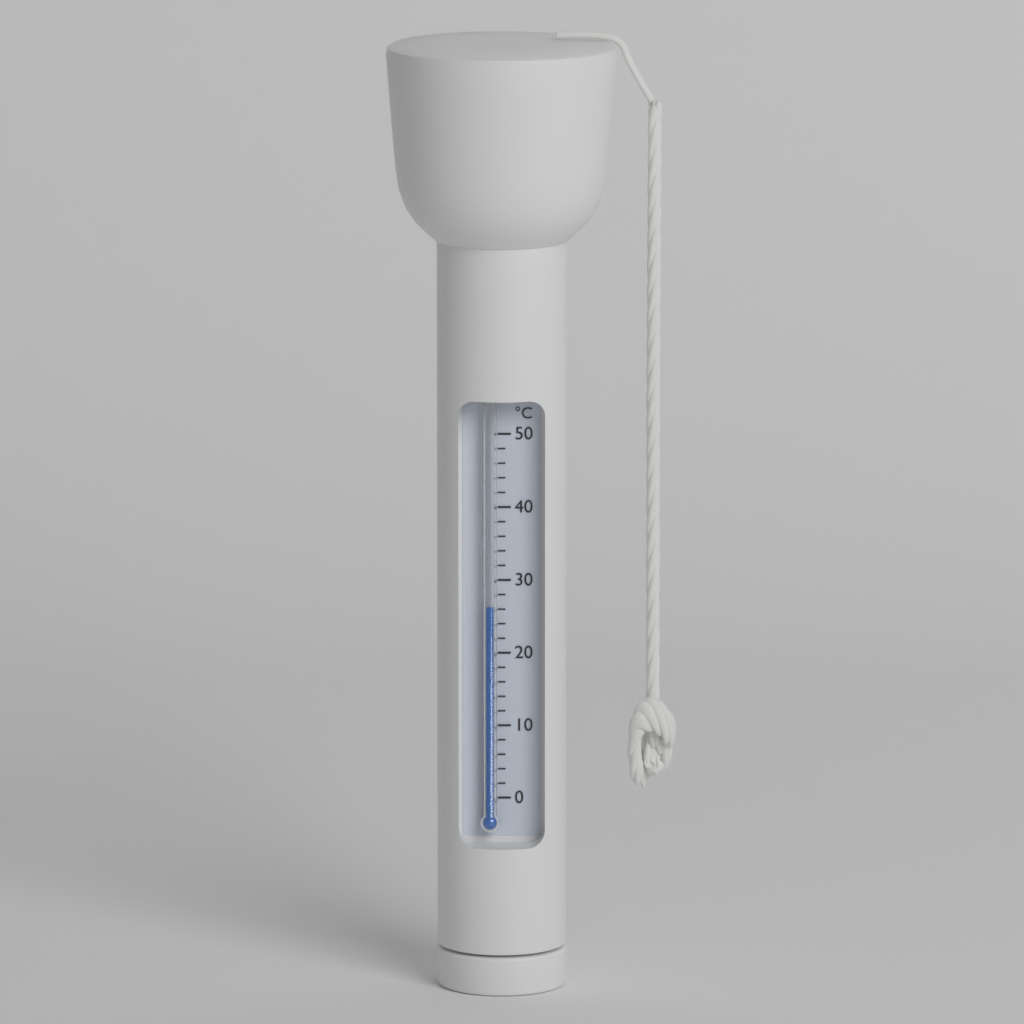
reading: 26.5 °C
